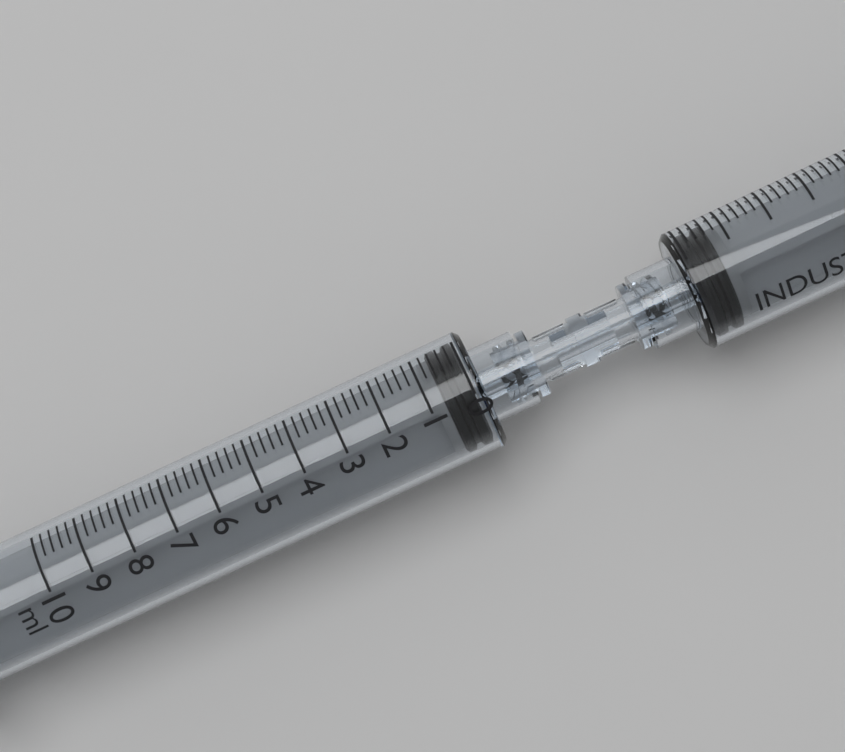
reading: 0.0 ml
